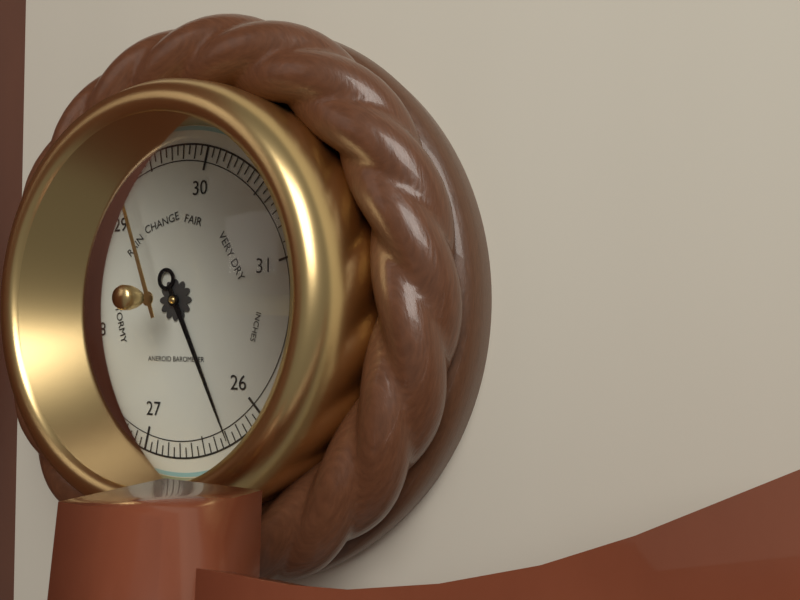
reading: 26.30 inHg
